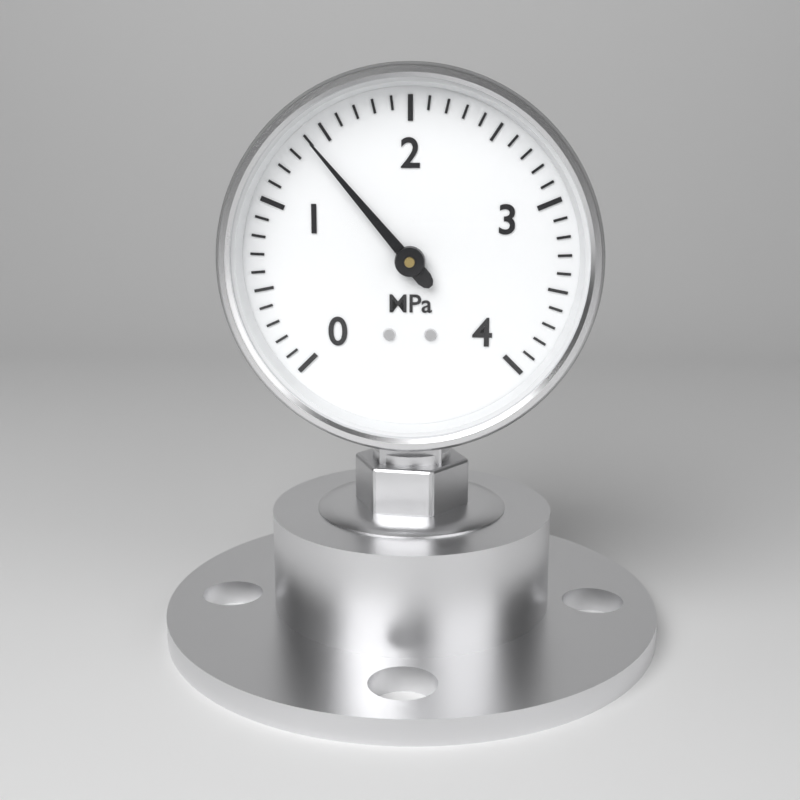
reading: 1.4 MPa
